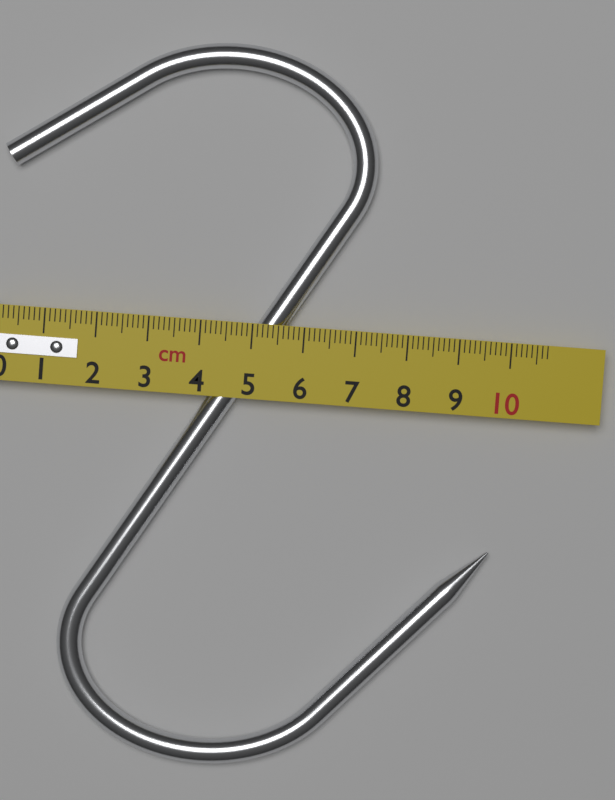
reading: 9.9 cm
